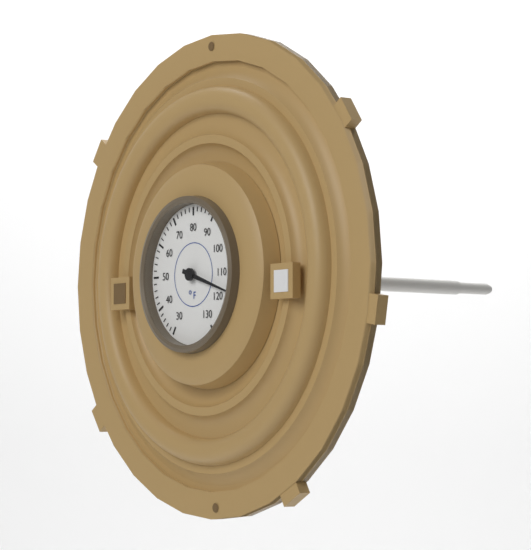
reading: 116 °F
